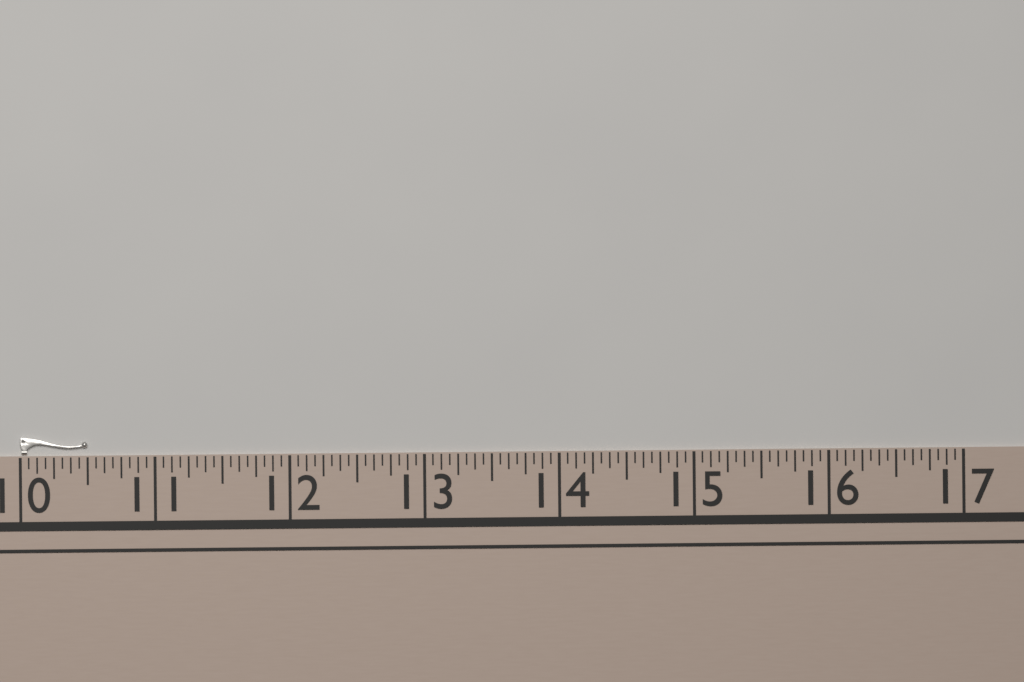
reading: 10.5000 (no unit)
